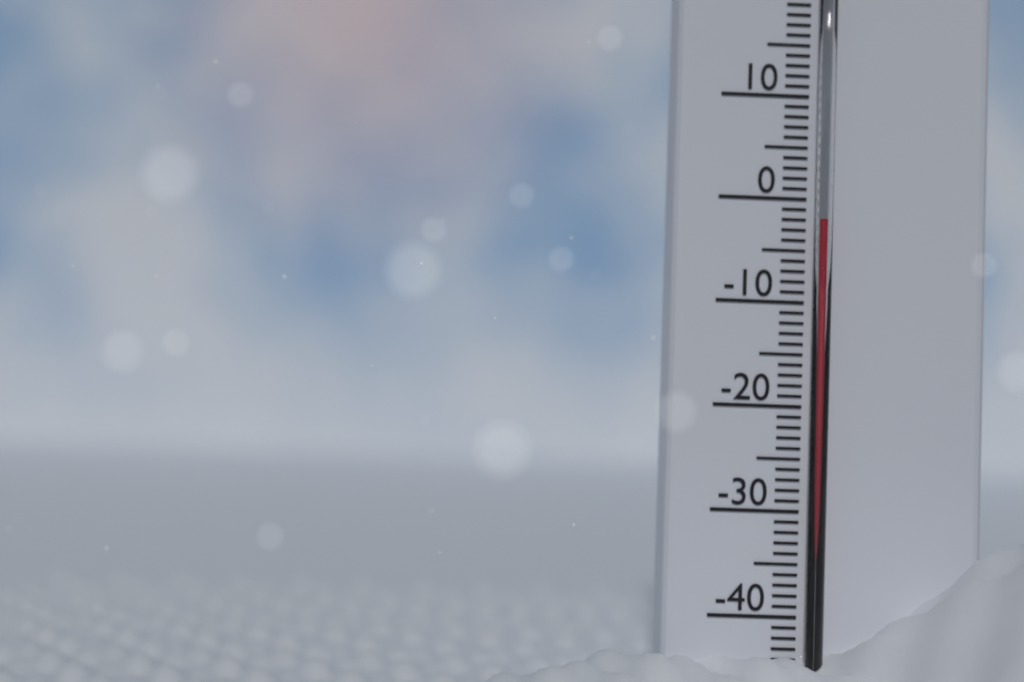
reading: -2 °C
